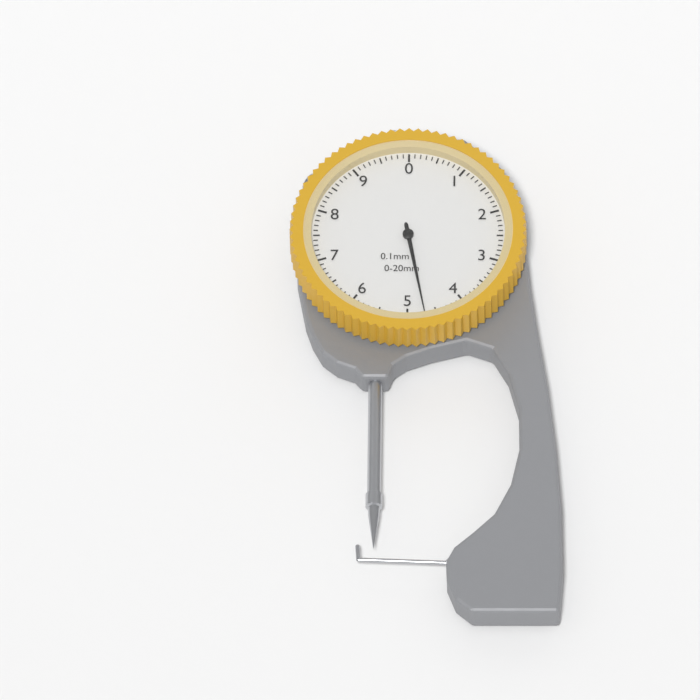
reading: 4.7 mm
